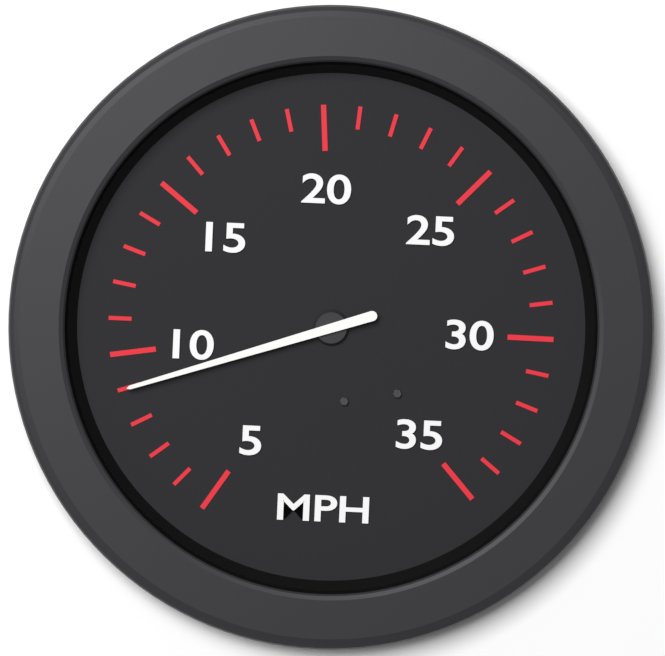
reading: 9 MPH
